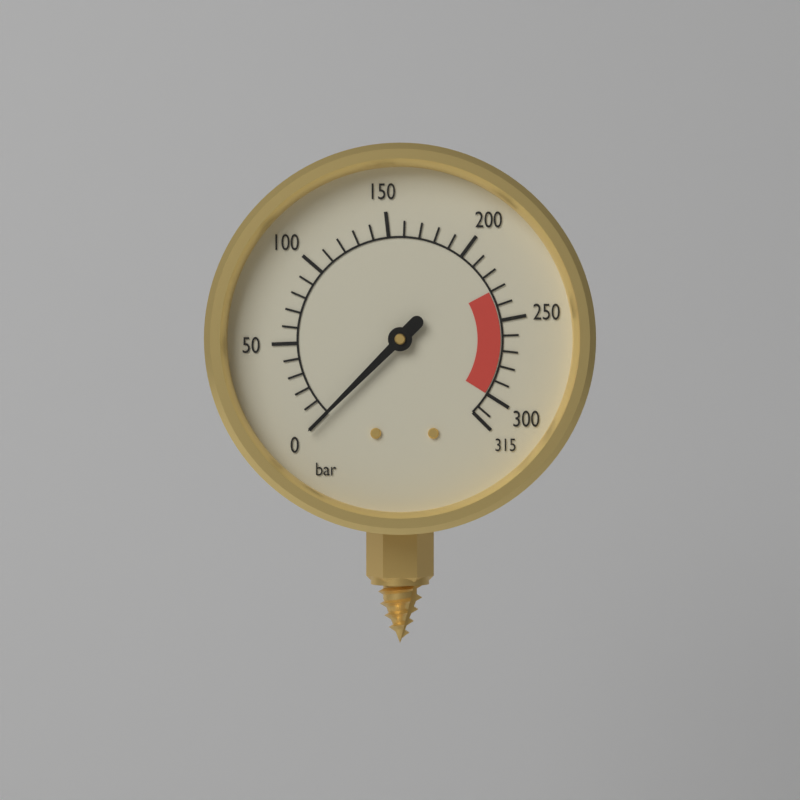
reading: 0 bar
